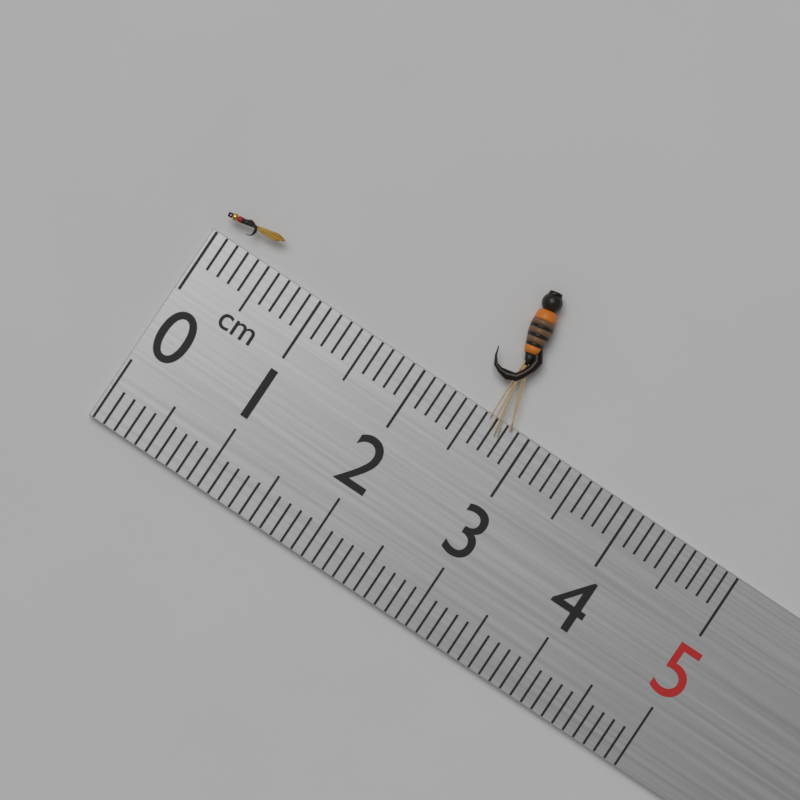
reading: 0.5 cm
